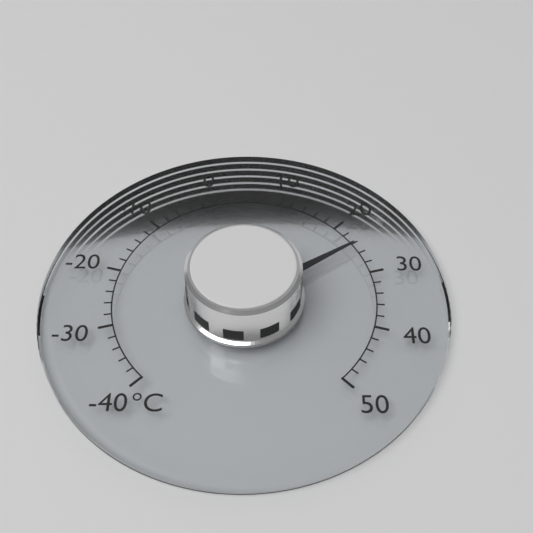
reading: 24 °C
